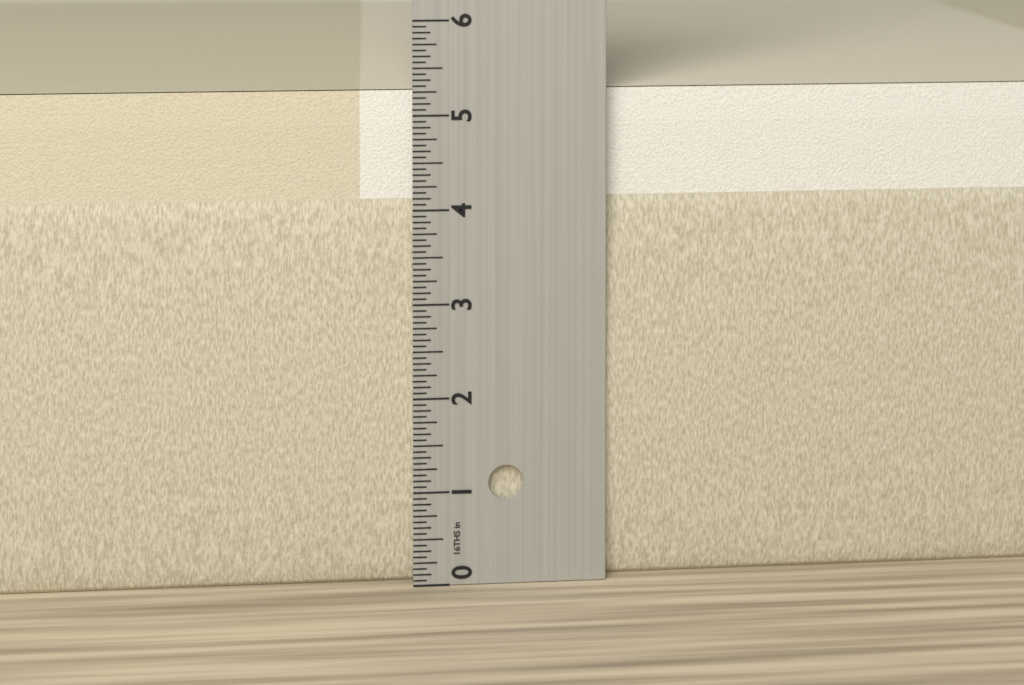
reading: 5.2500 in
